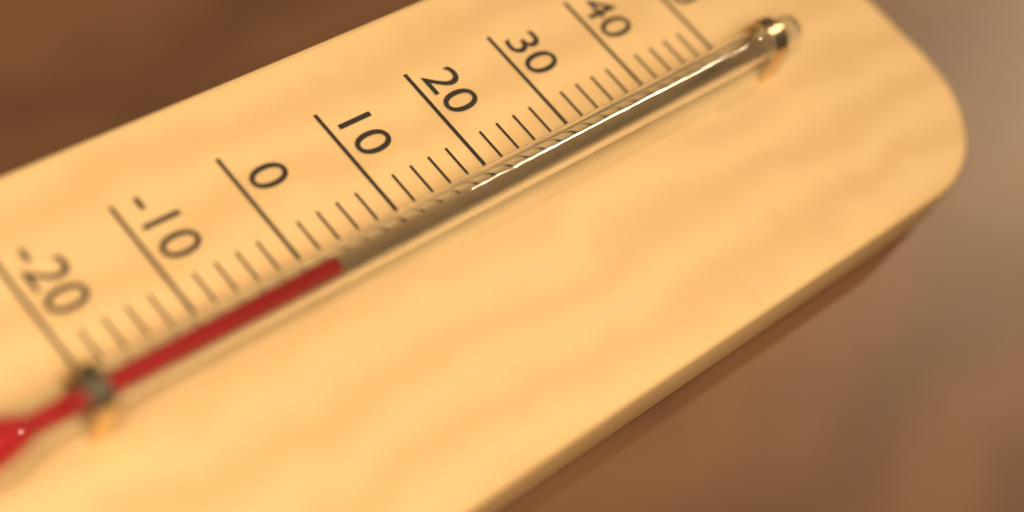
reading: 0 °C
